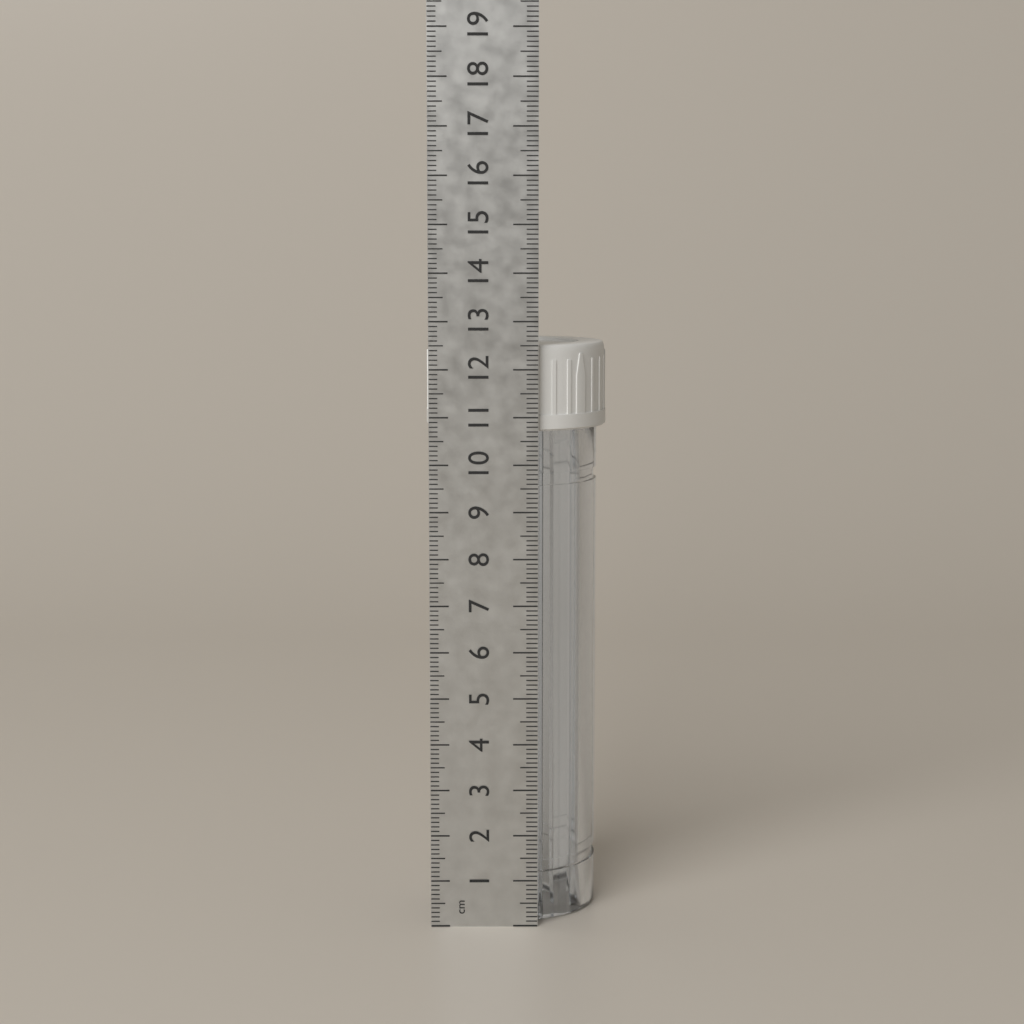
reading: 12.5 cm
